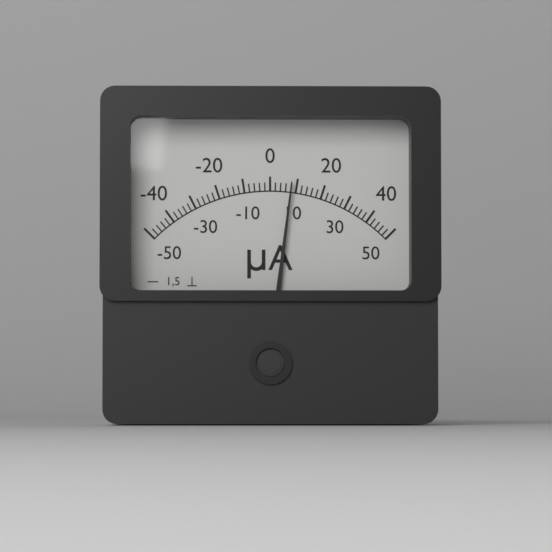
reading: 8 µA
